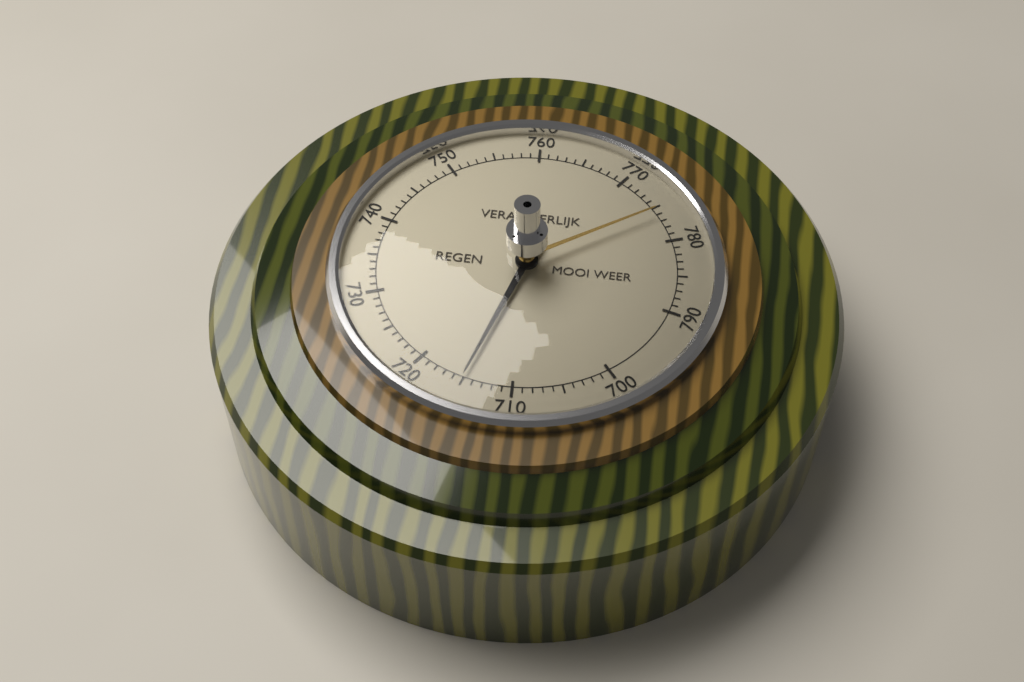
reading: 715 (no unit)
